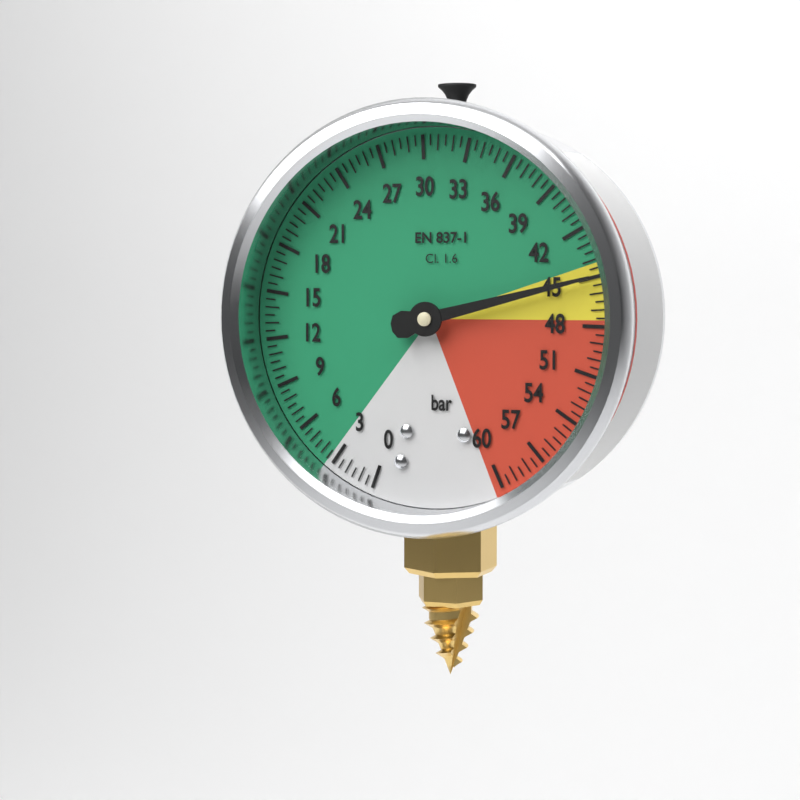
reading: 45.0 bar
